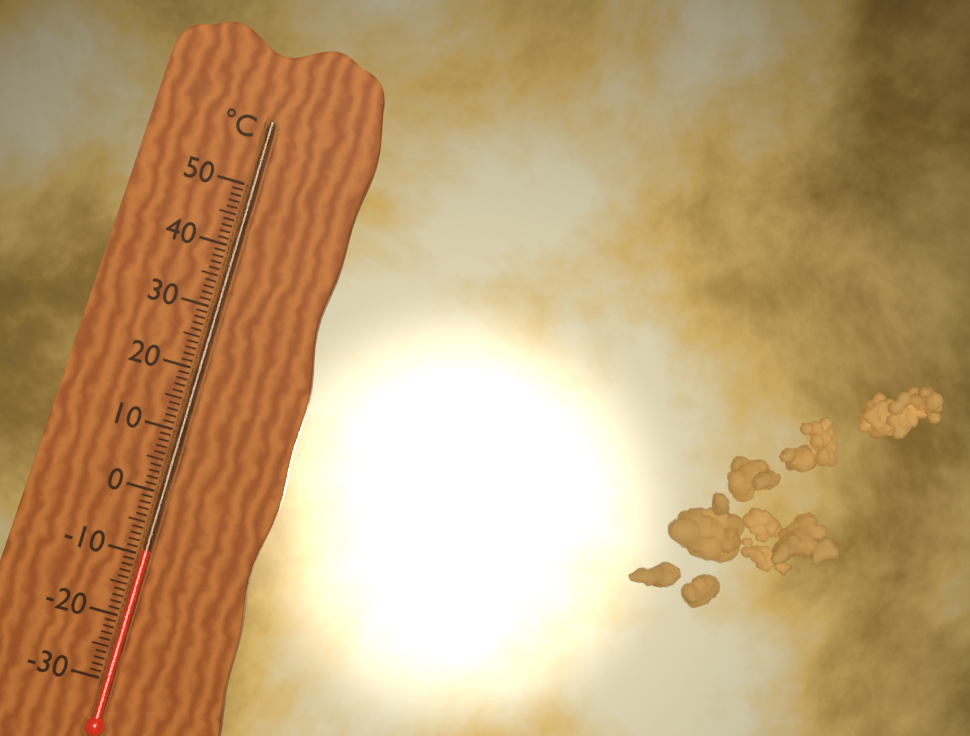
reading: -9 °C
